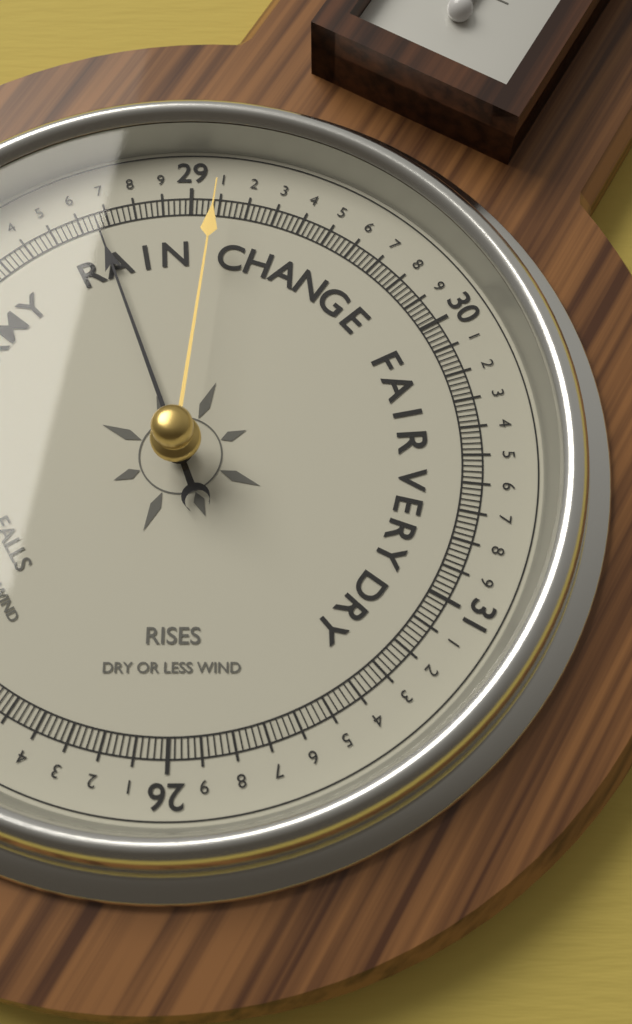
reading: 28.66 (no unit)
